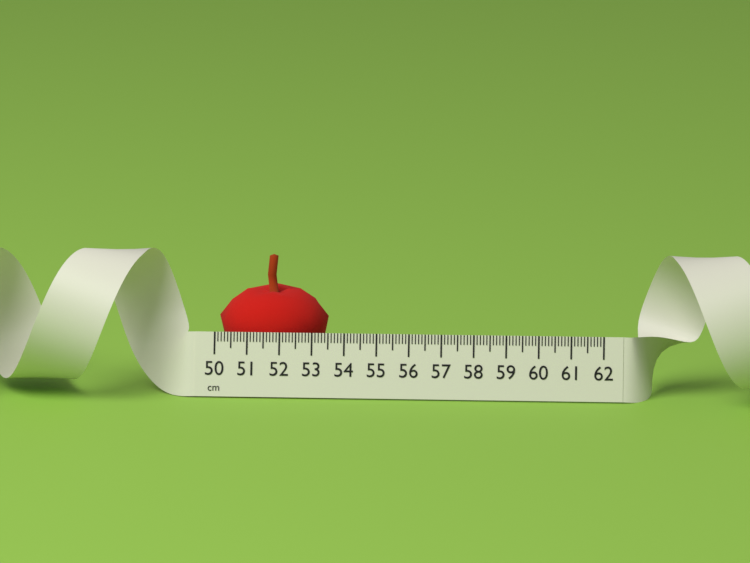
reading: 53.4 cm
